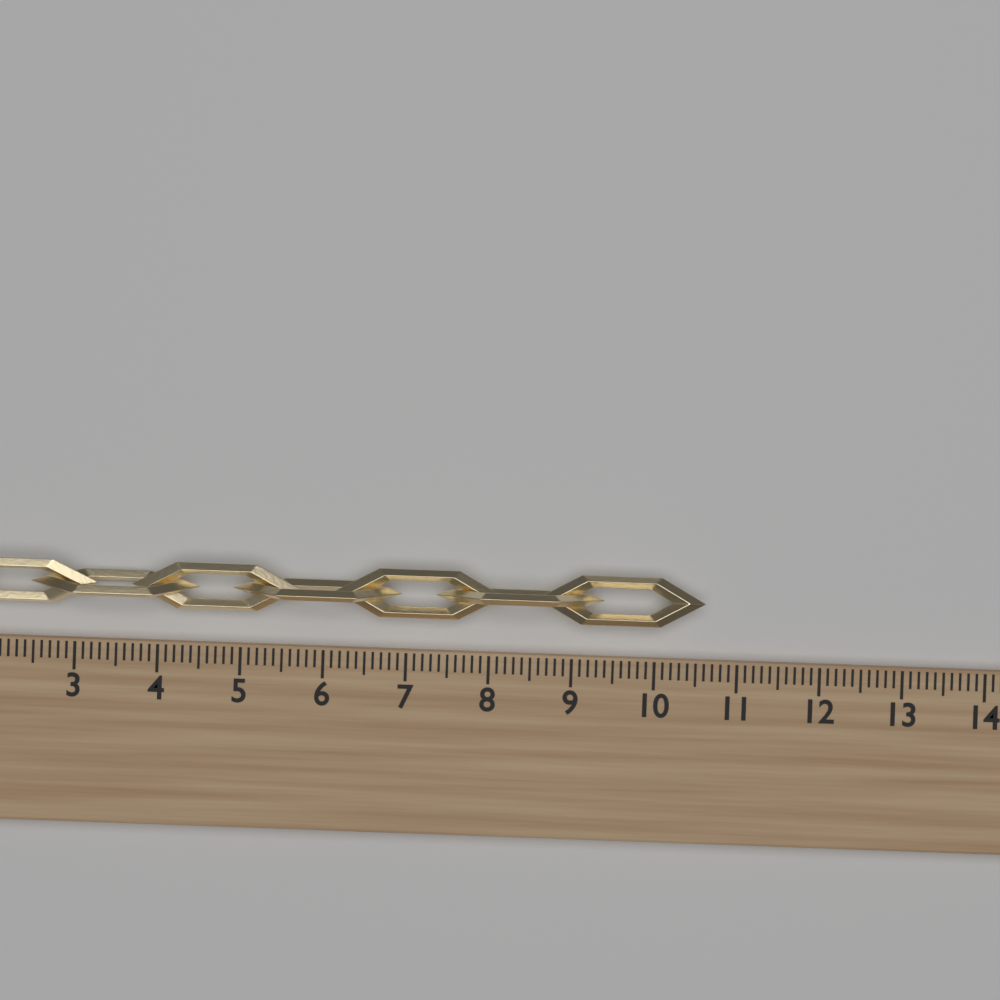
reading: 10.6 (no unit)
